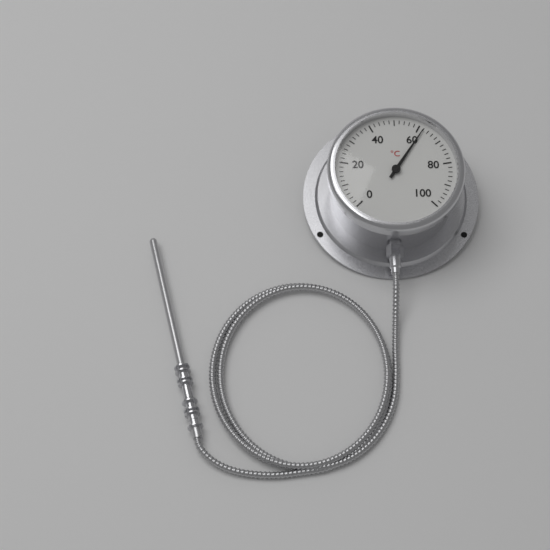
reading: 62 °C
